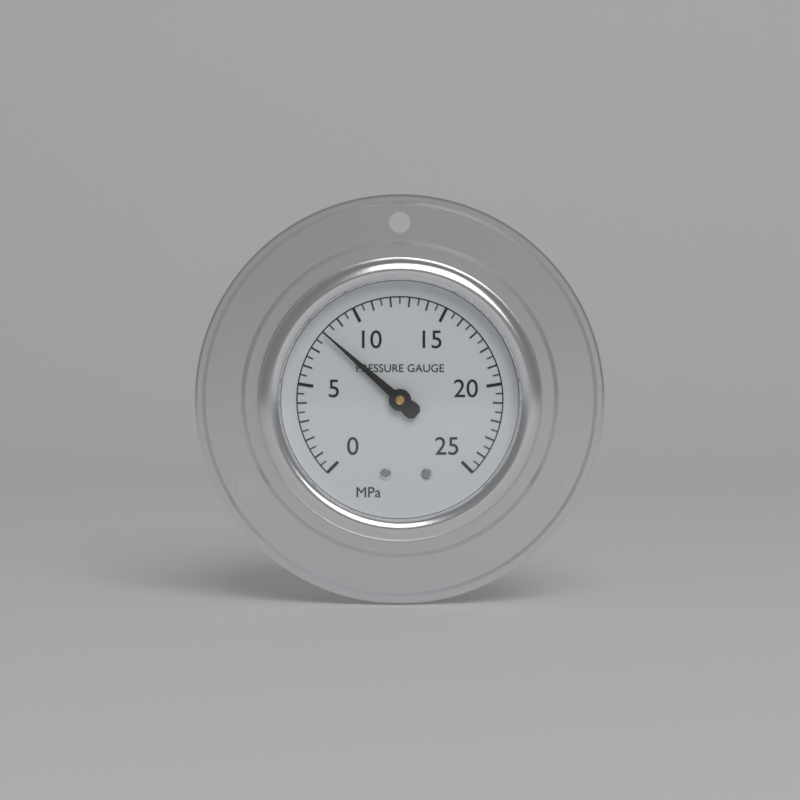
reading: 8.0 MPa
